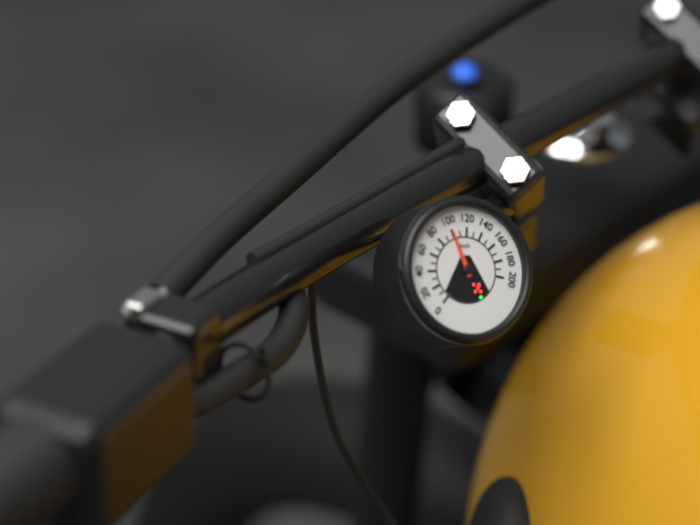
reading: 100 km/h
